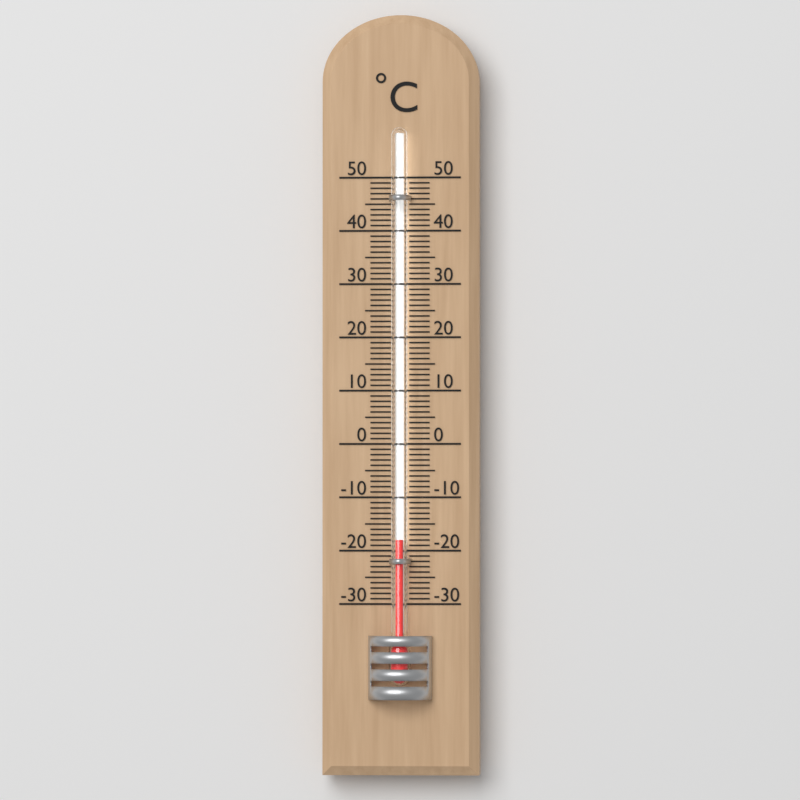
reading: -18 °C
